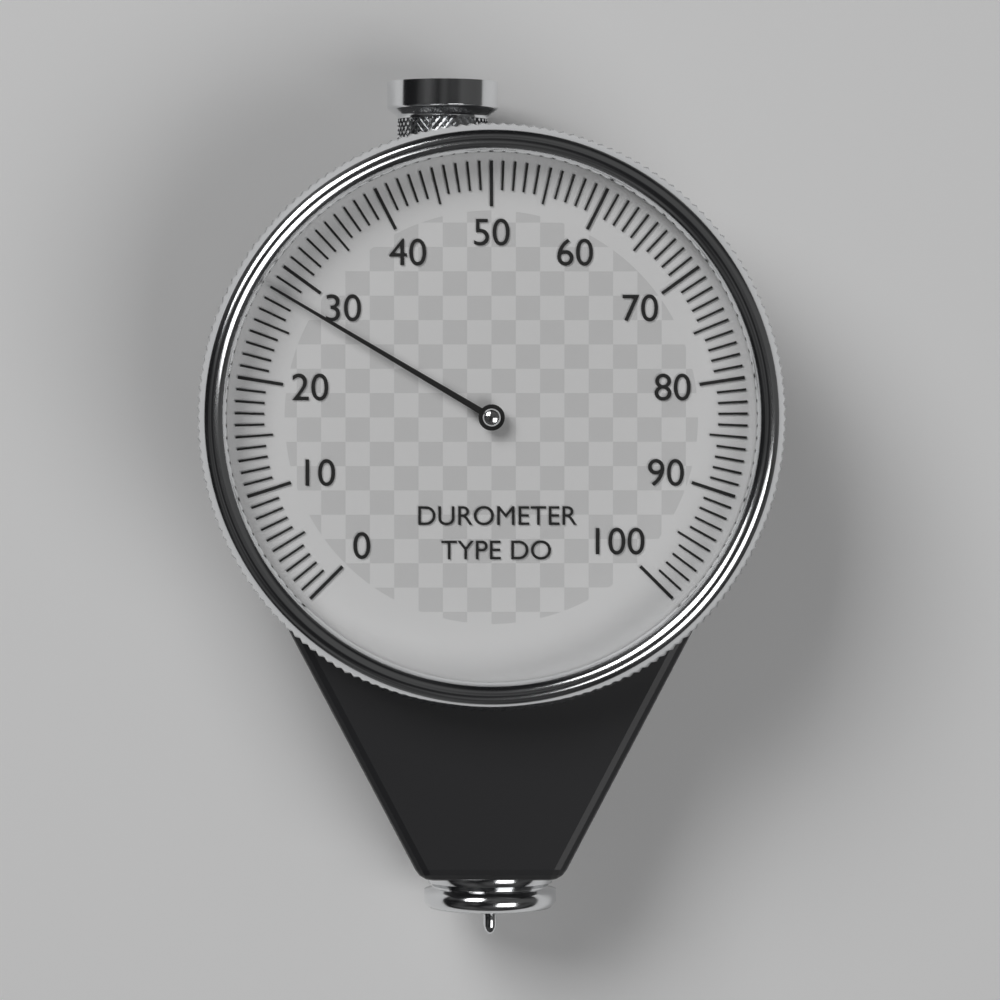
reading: 28 (no unit)
